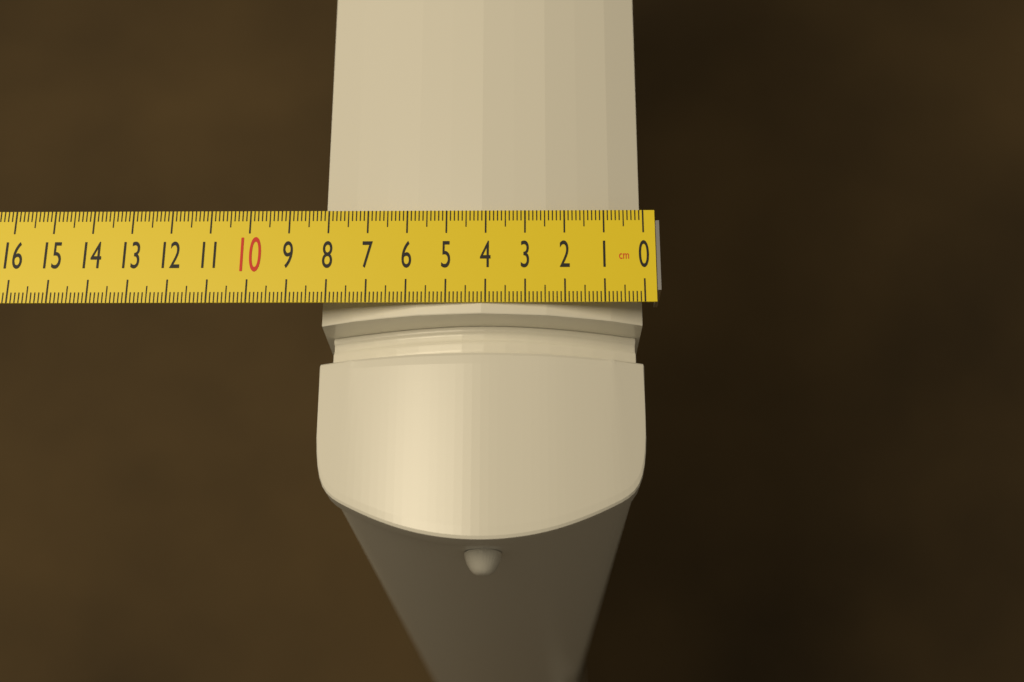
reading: 8.2 cm
